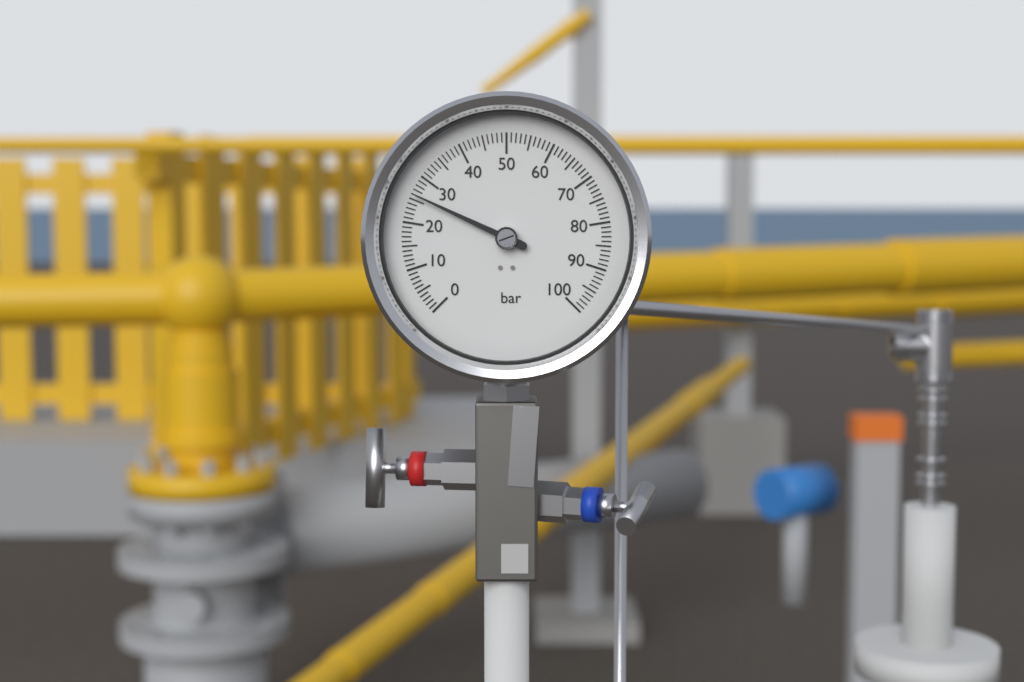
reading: 26 bar
